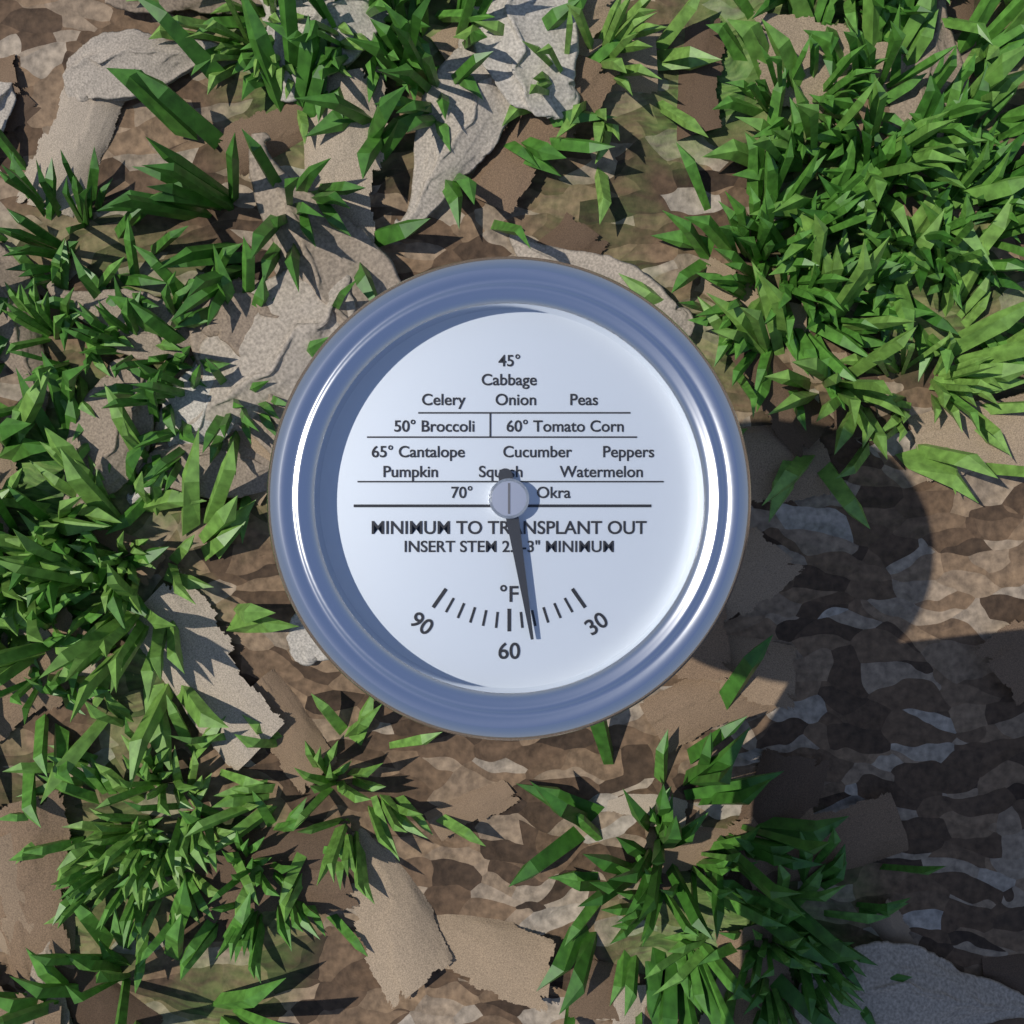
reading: 52 °F
